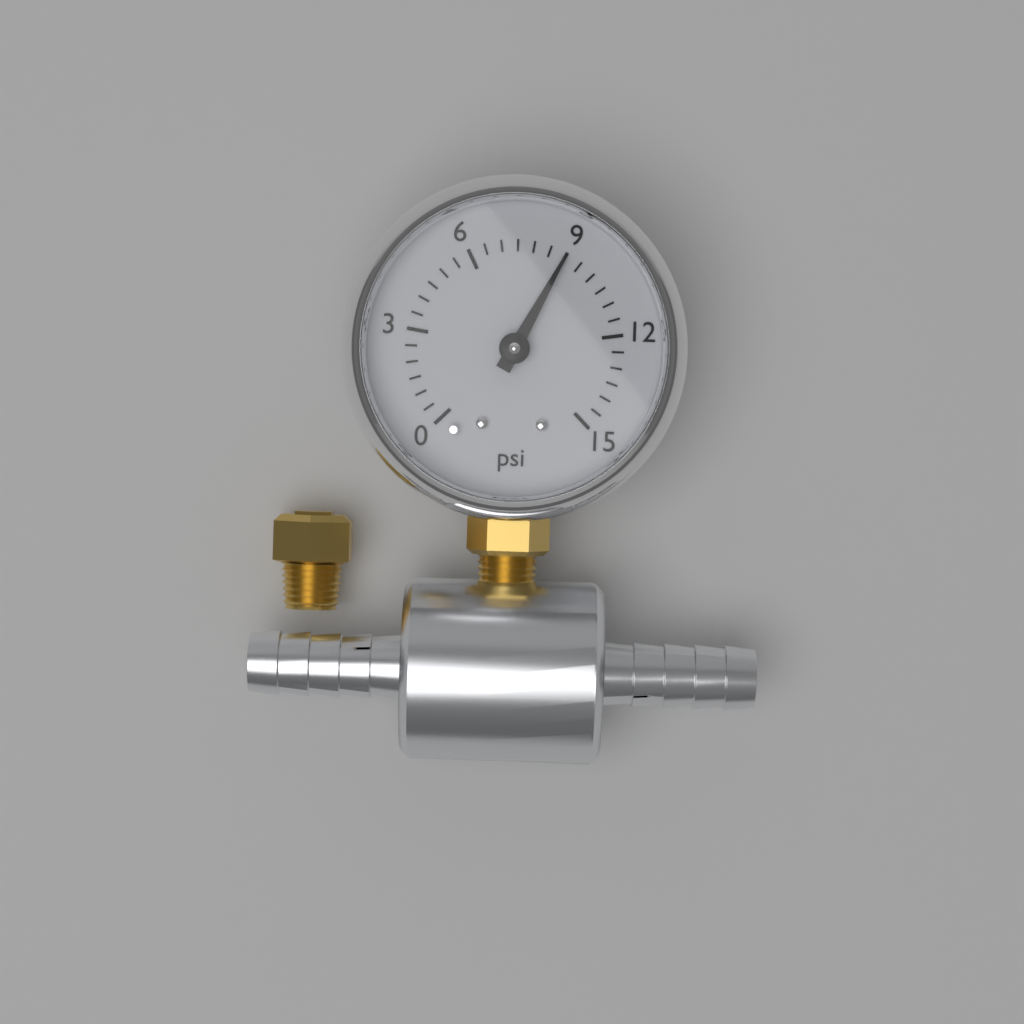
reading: 9.0 psi
